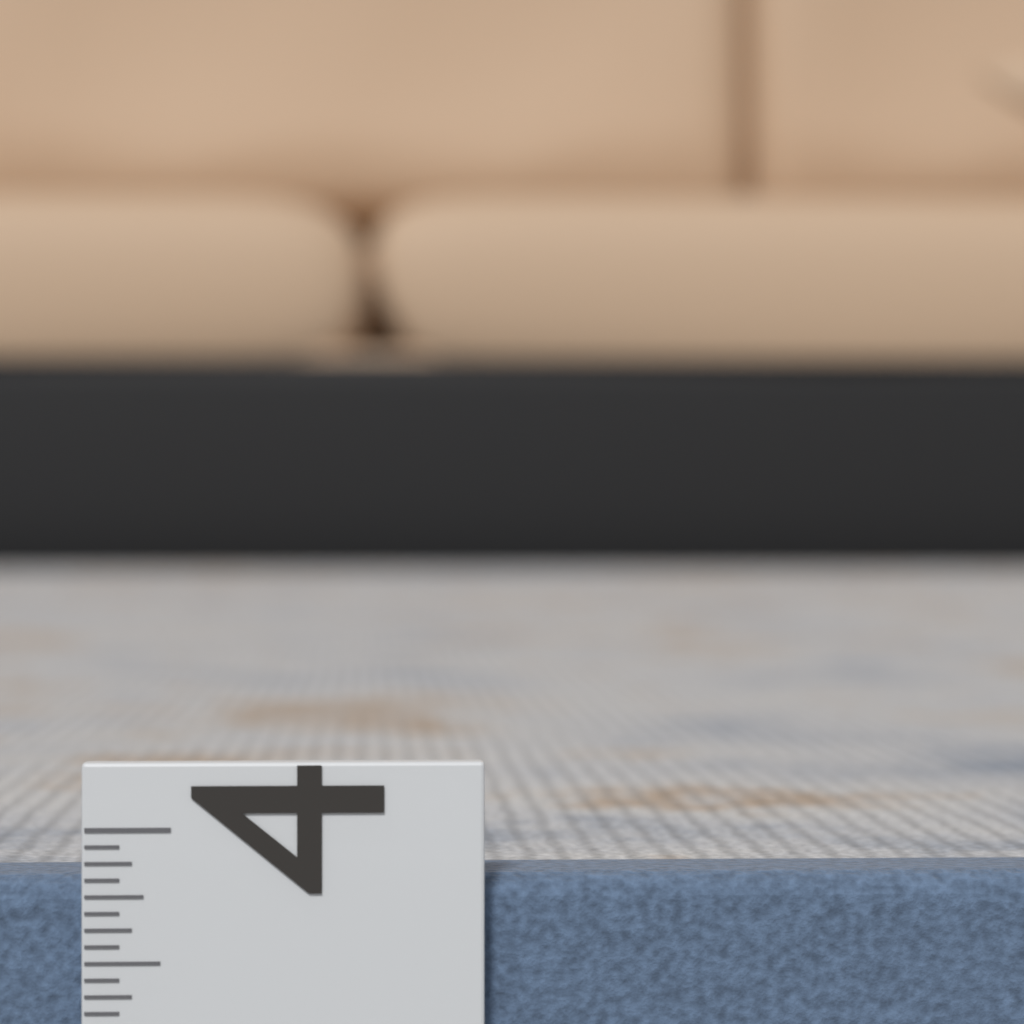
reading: 3.8125 (no unit)
